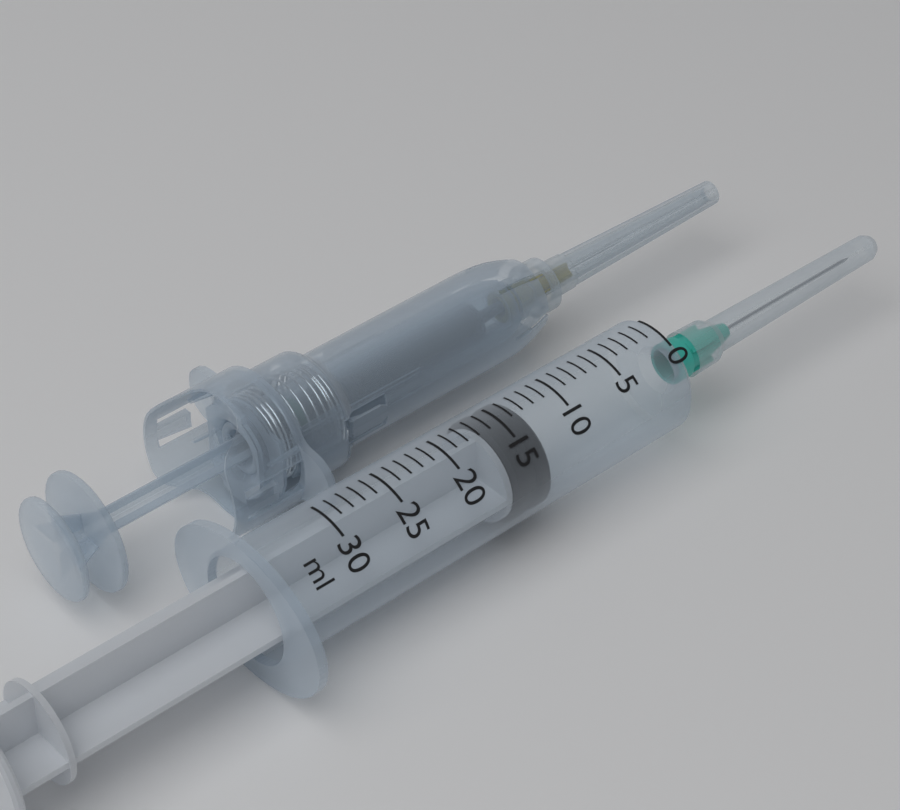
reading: 13 ml
